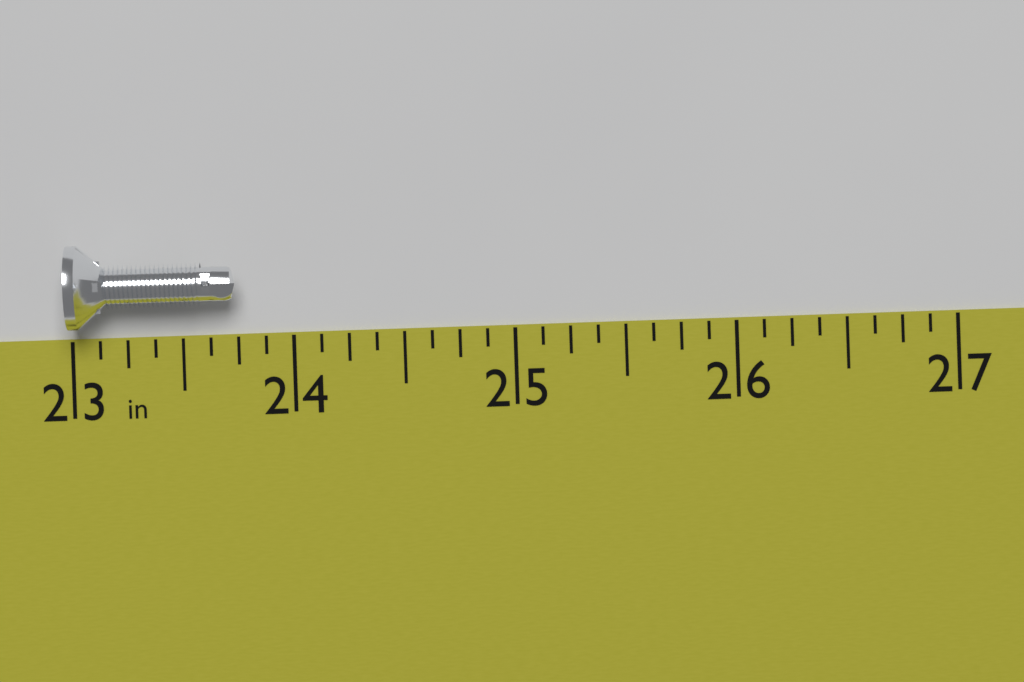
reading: 23.750 in
